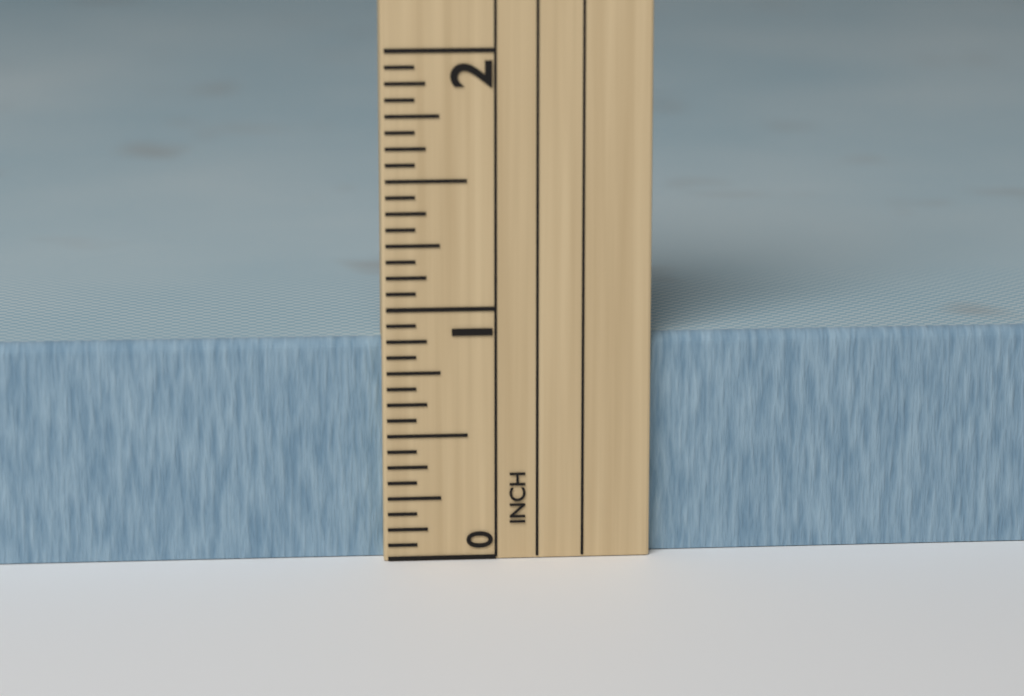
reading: 0.8750 in
